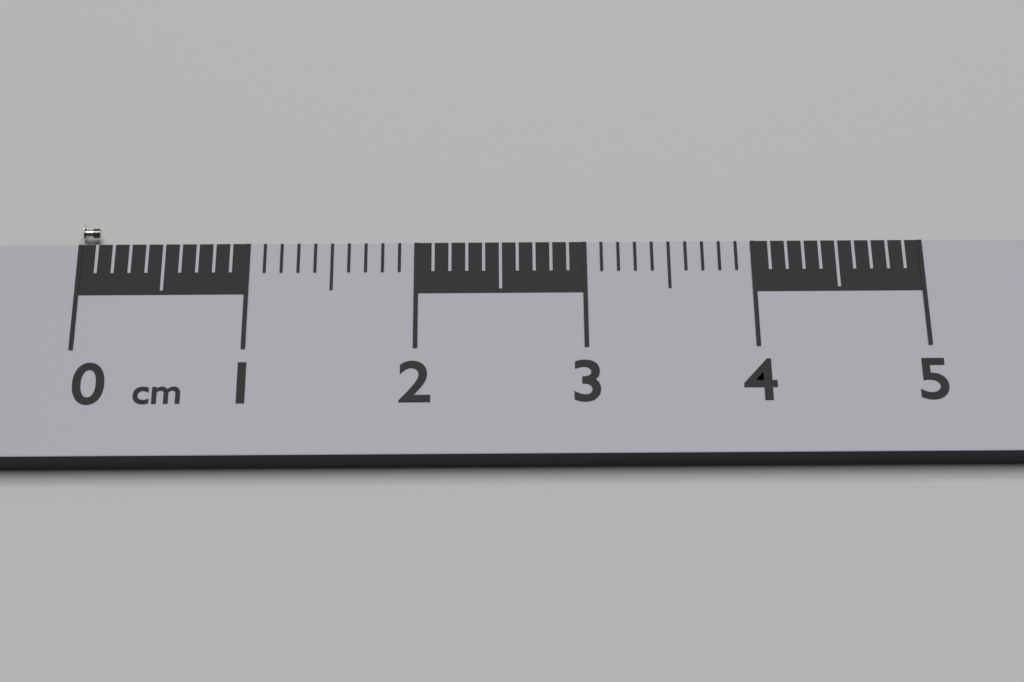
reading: 0.1 cm
